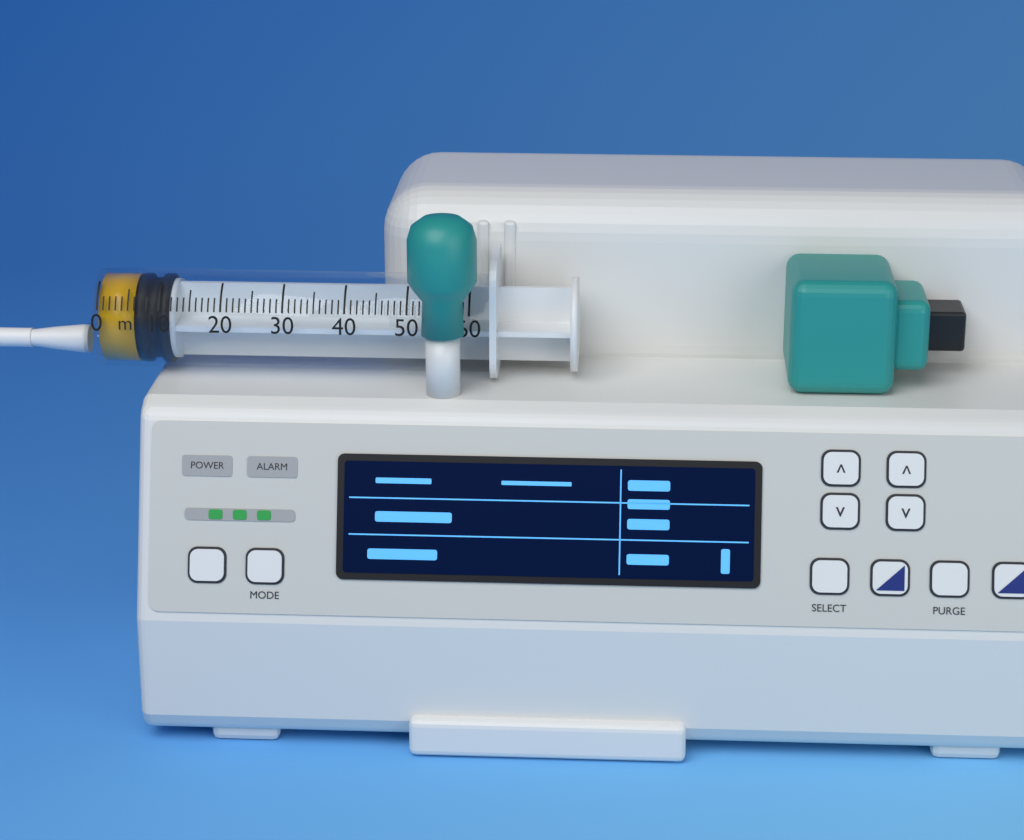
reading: 6 ml
